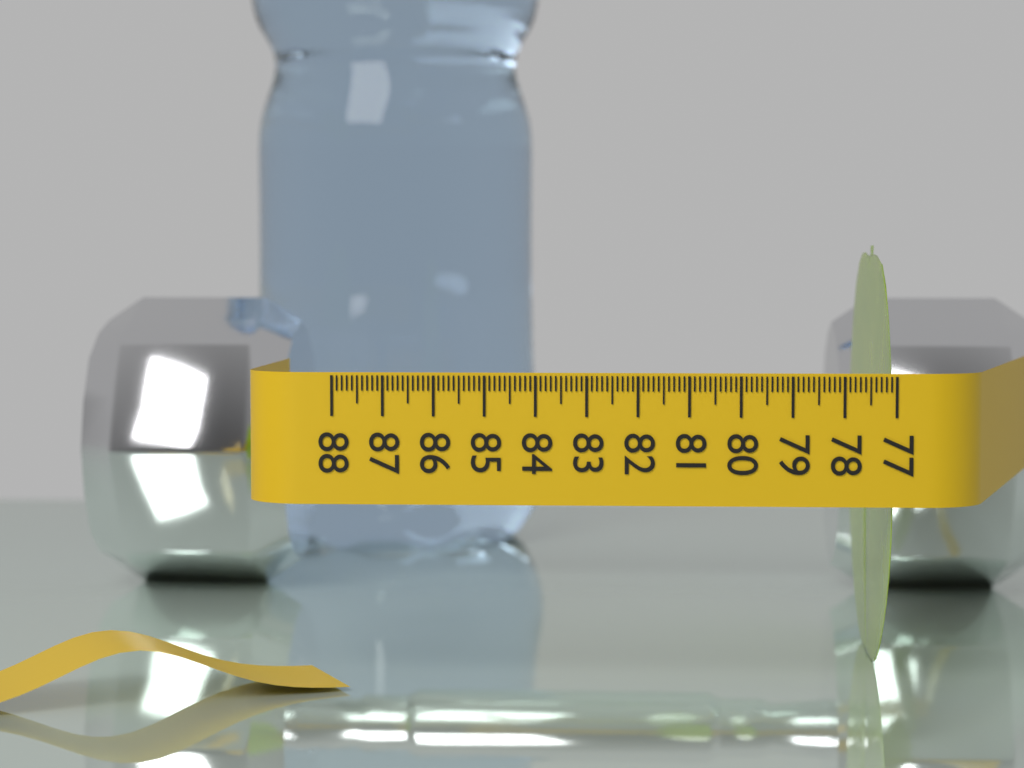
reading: 77.1 (no unit)
